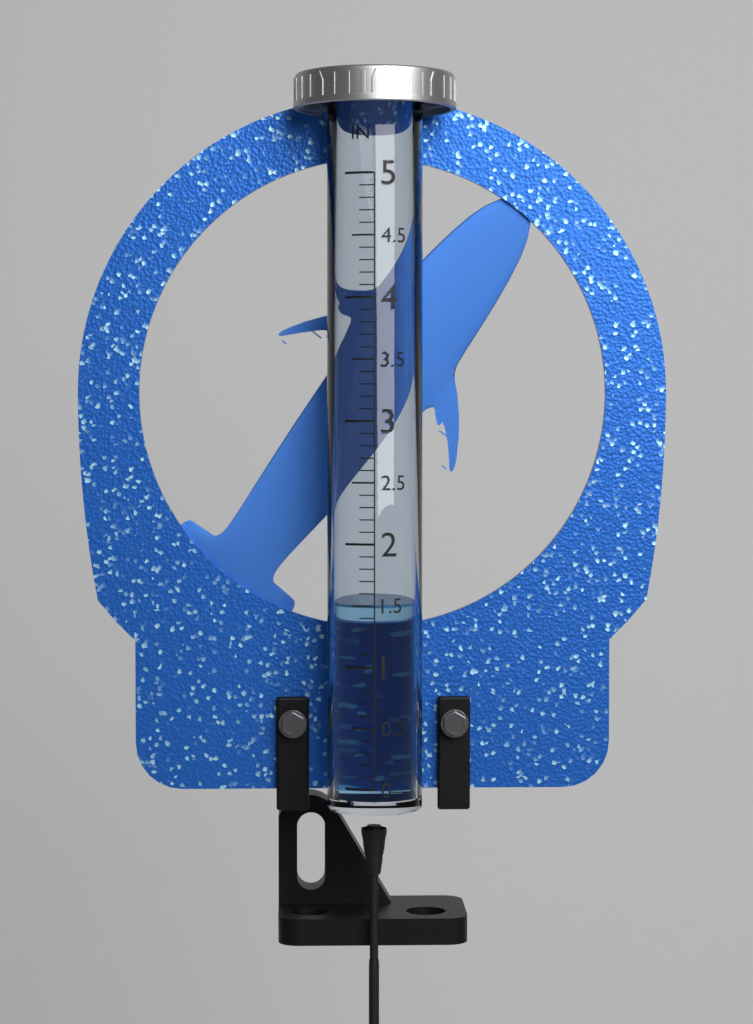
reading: 1.5 in
